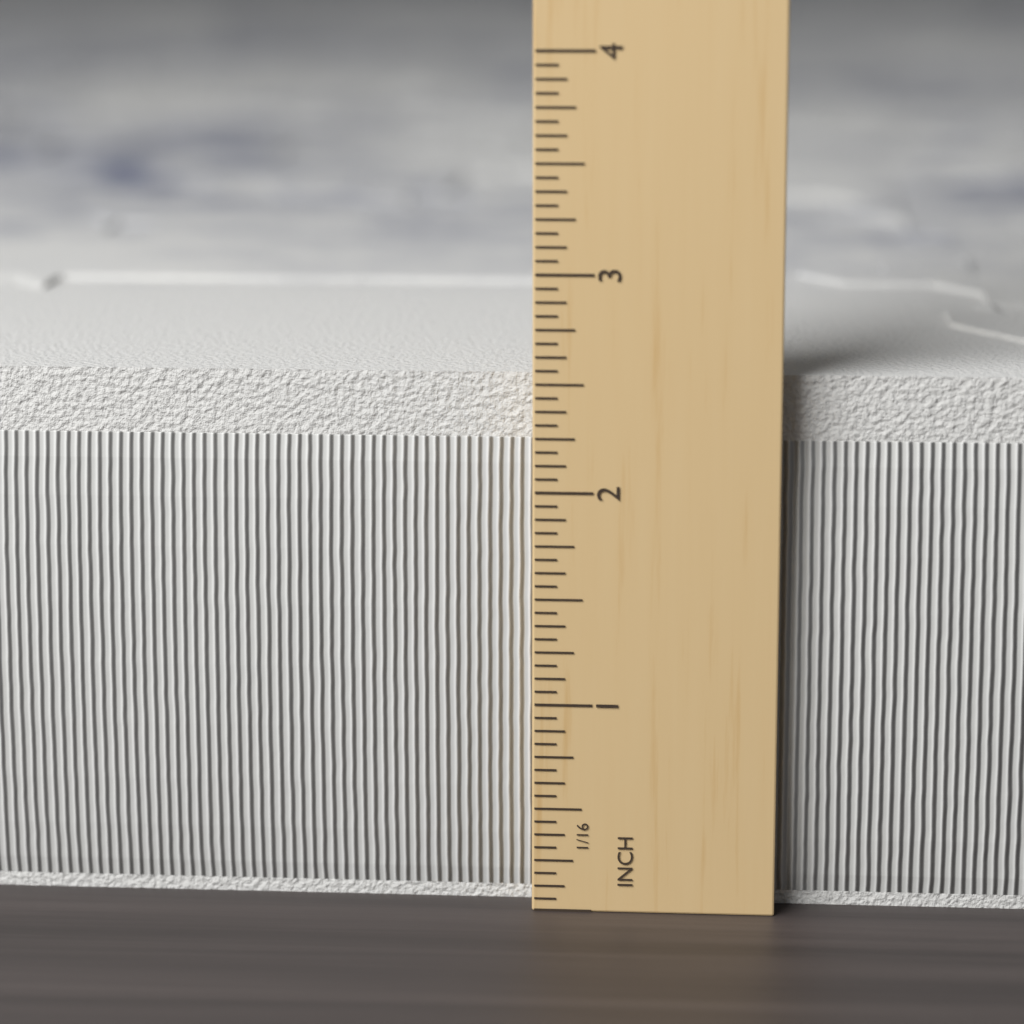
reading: 2.5625 in
